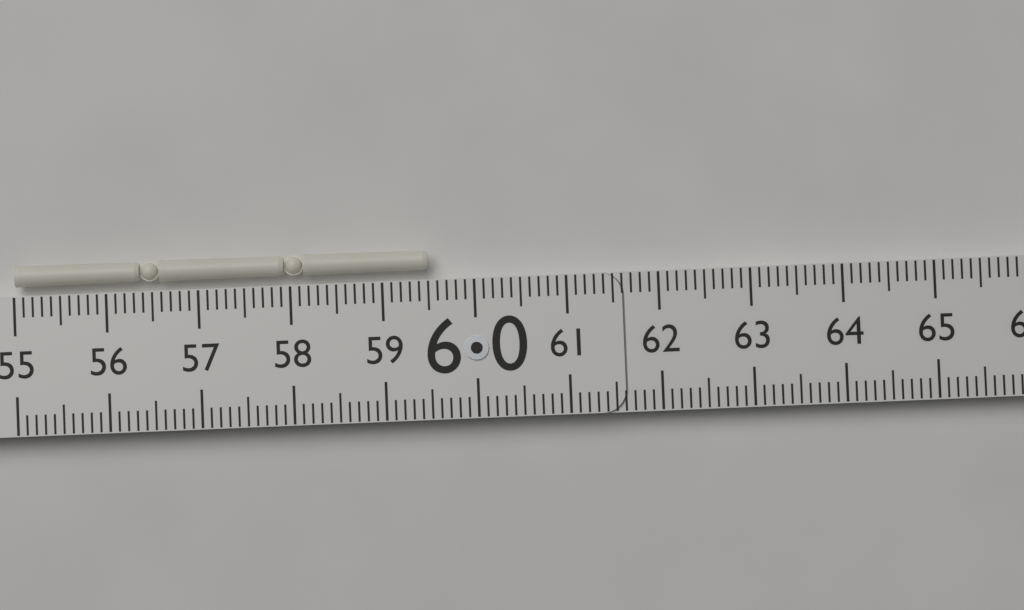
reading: 59.5 (no unit)
